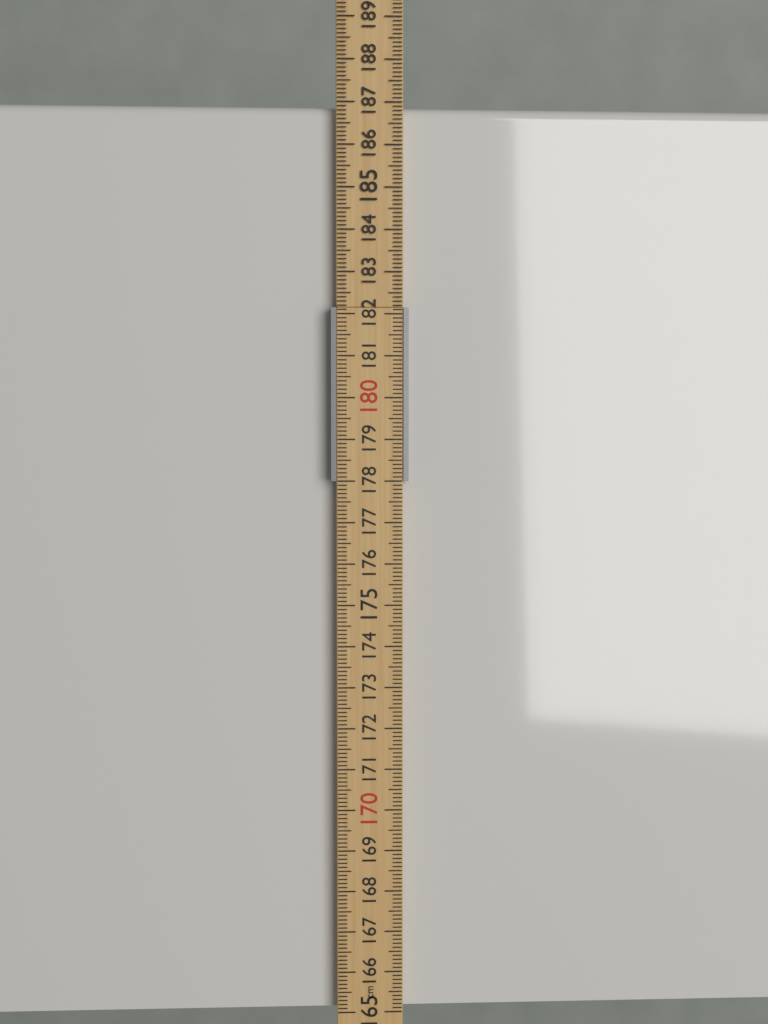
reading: 187.0 cm
